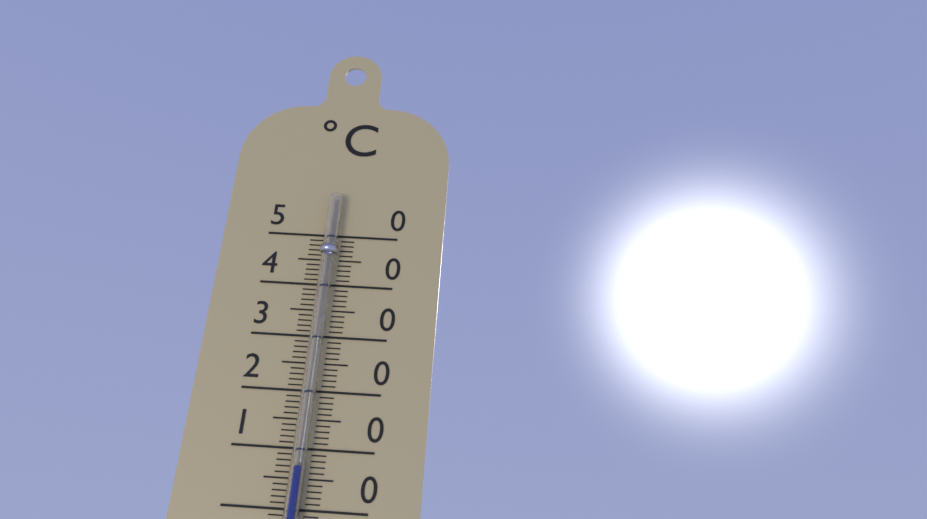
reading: 7 °C
